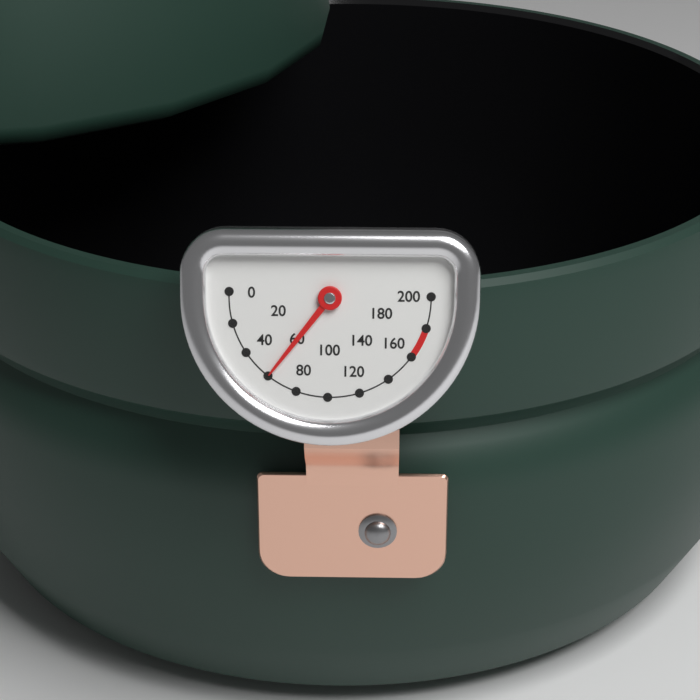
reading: 60 (no unit)
